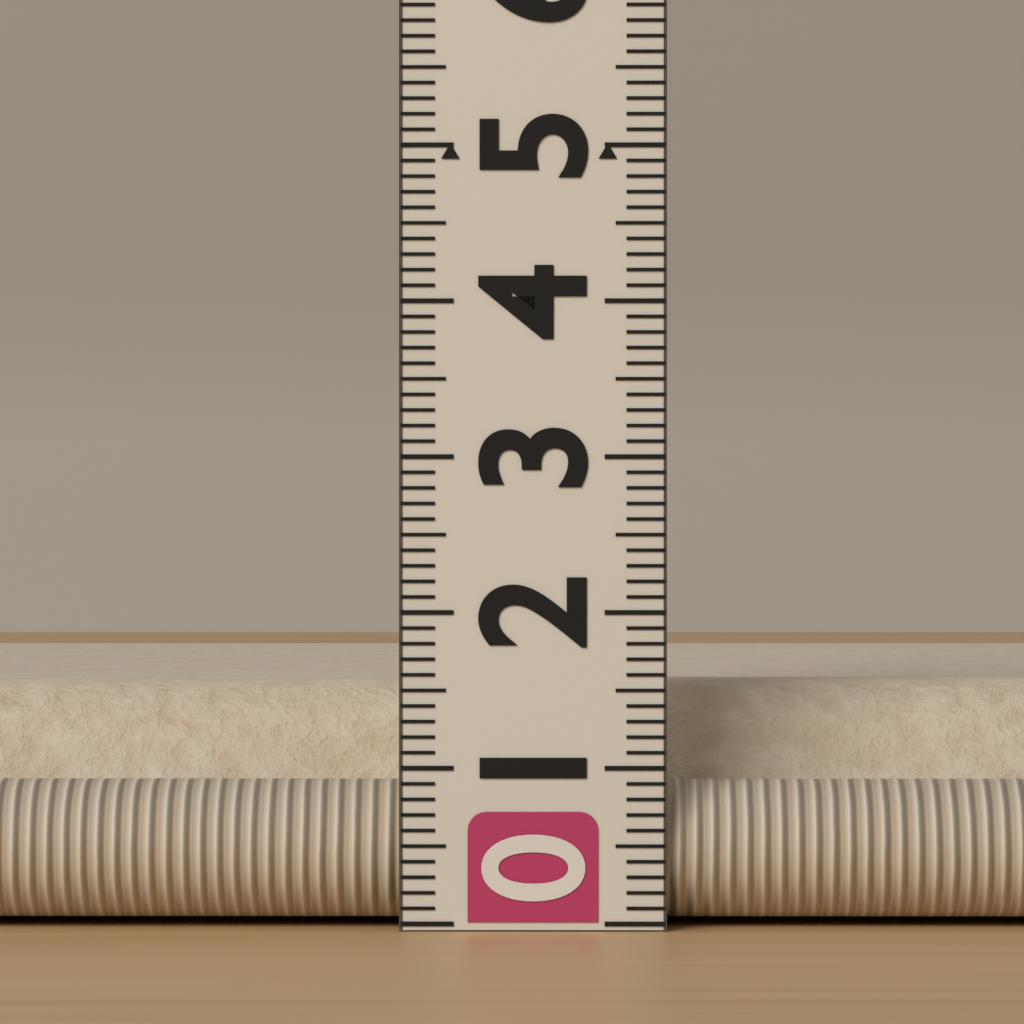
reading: 1.5 (no unit)
